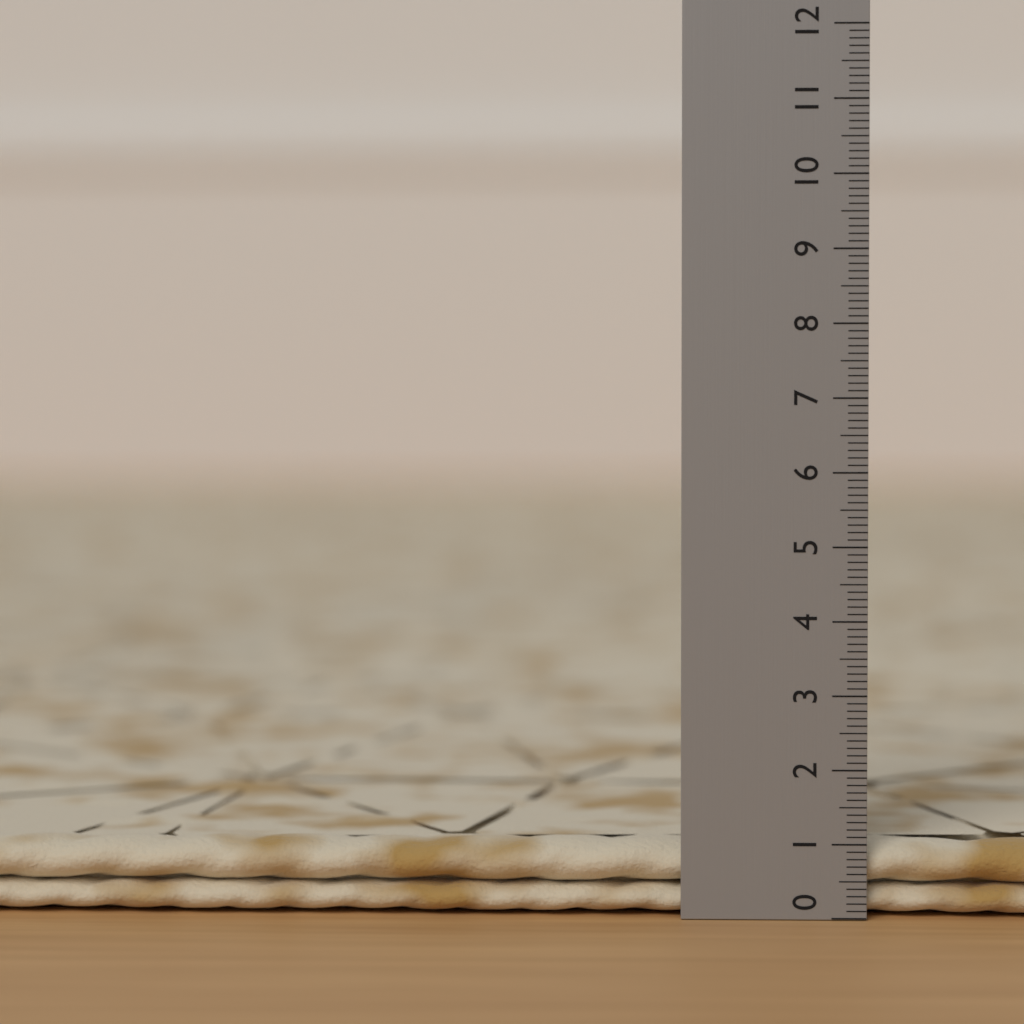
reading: 1.0 (no unit)
